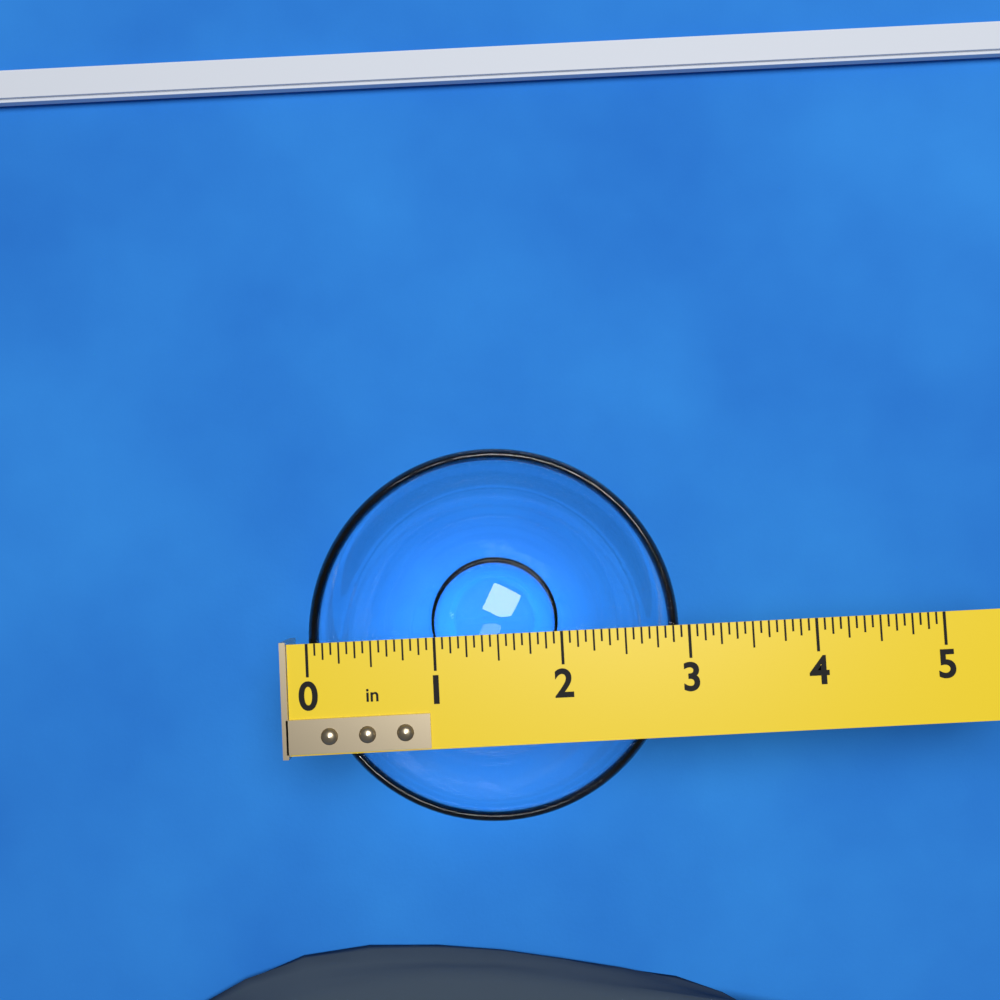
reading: 2.9375 in
